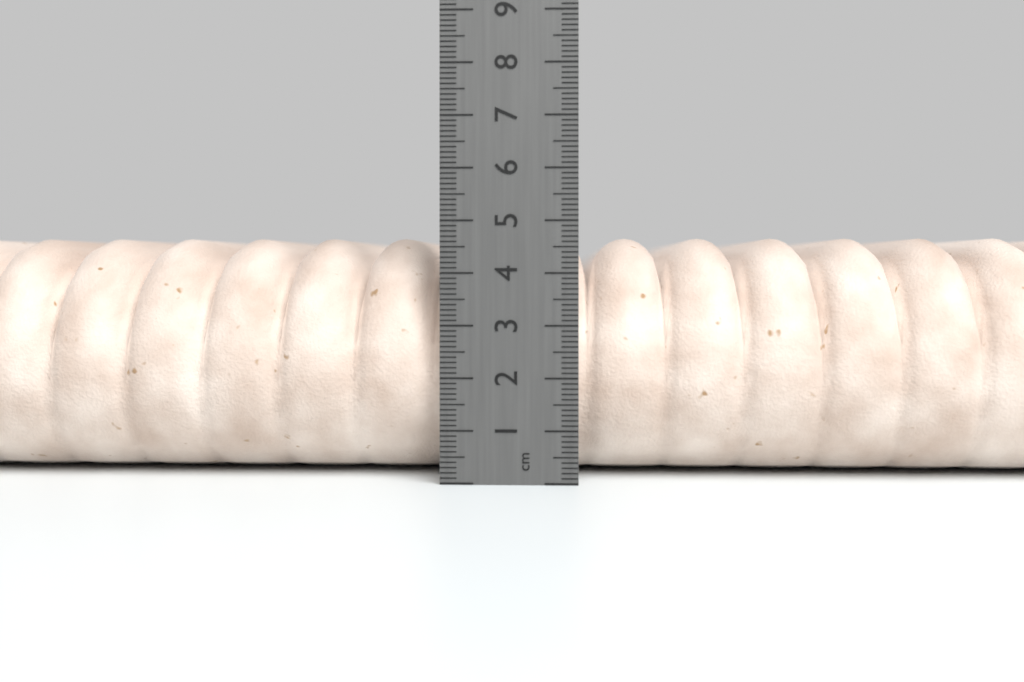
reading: 4.7 cm
